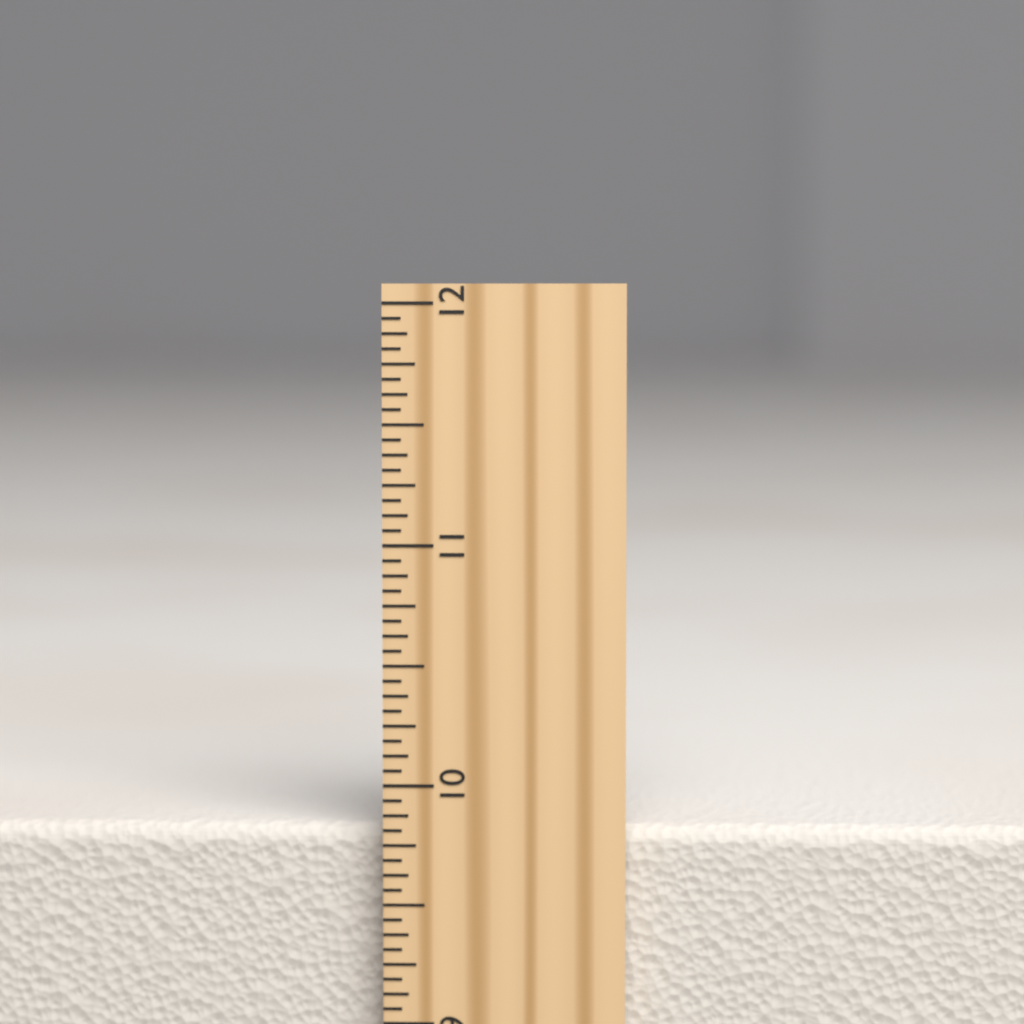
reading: 9.8125 inch
